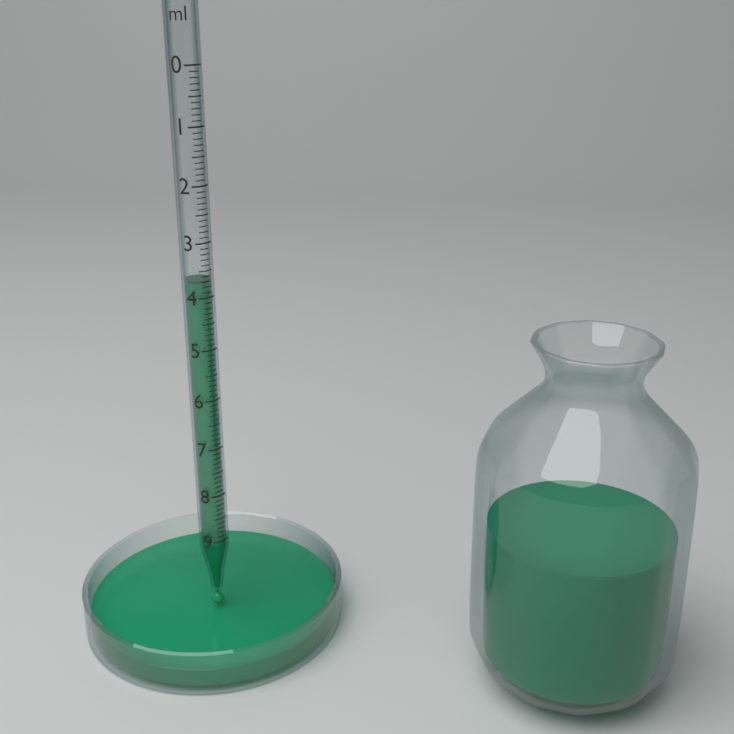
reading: 3.7 ml
